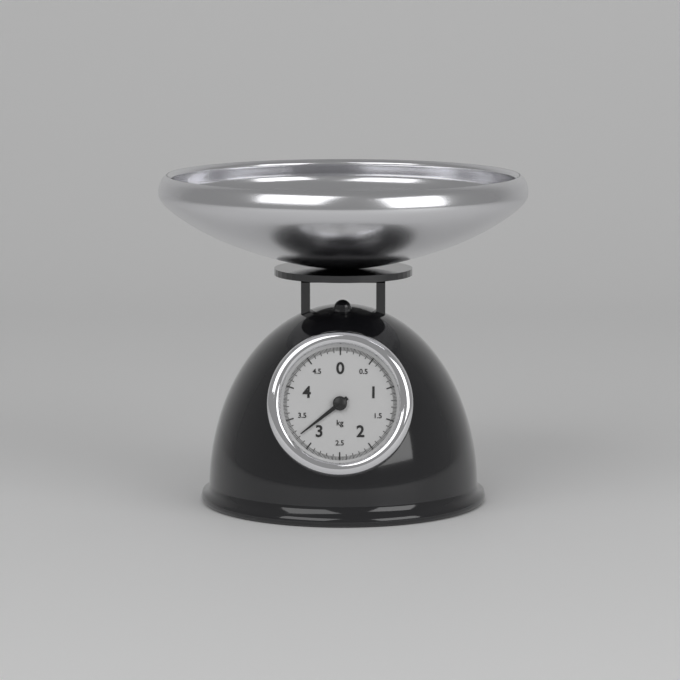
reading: 3.22 kg
